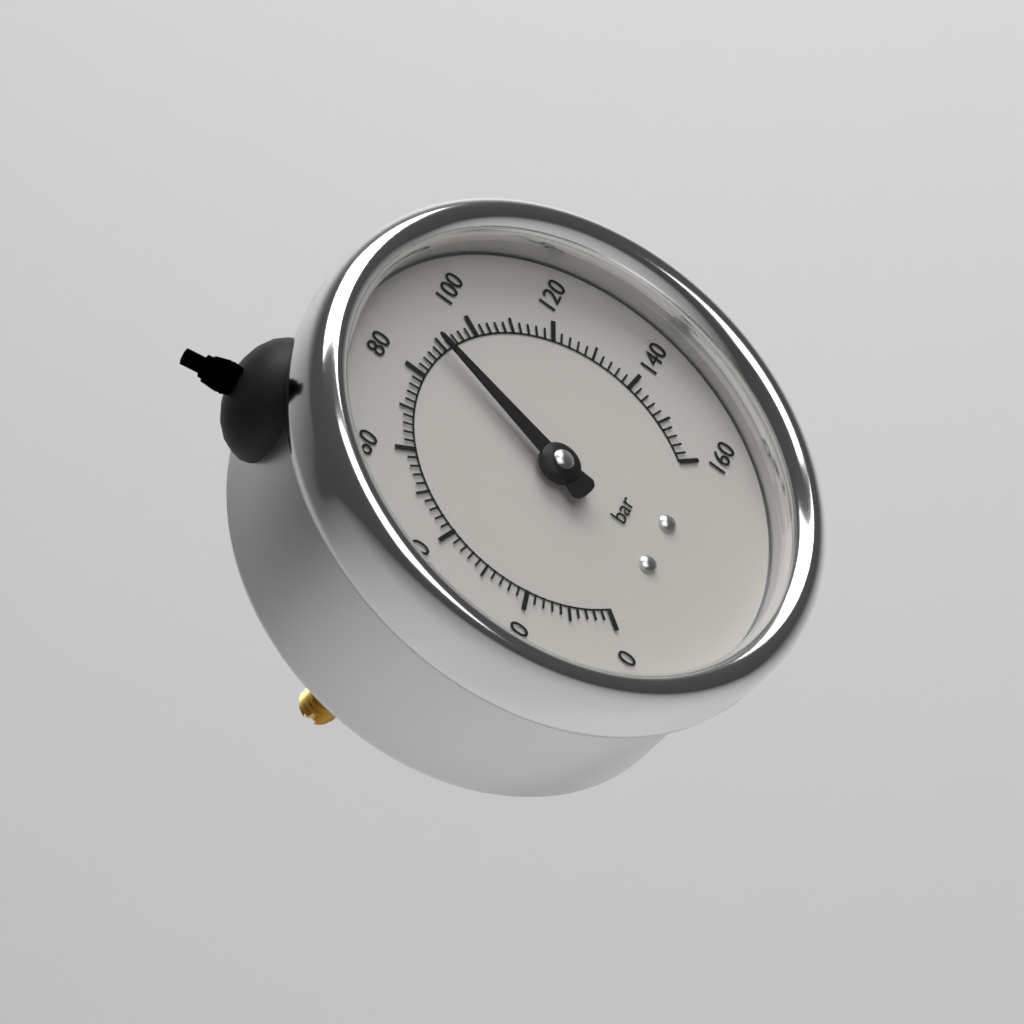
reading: 90 bar
